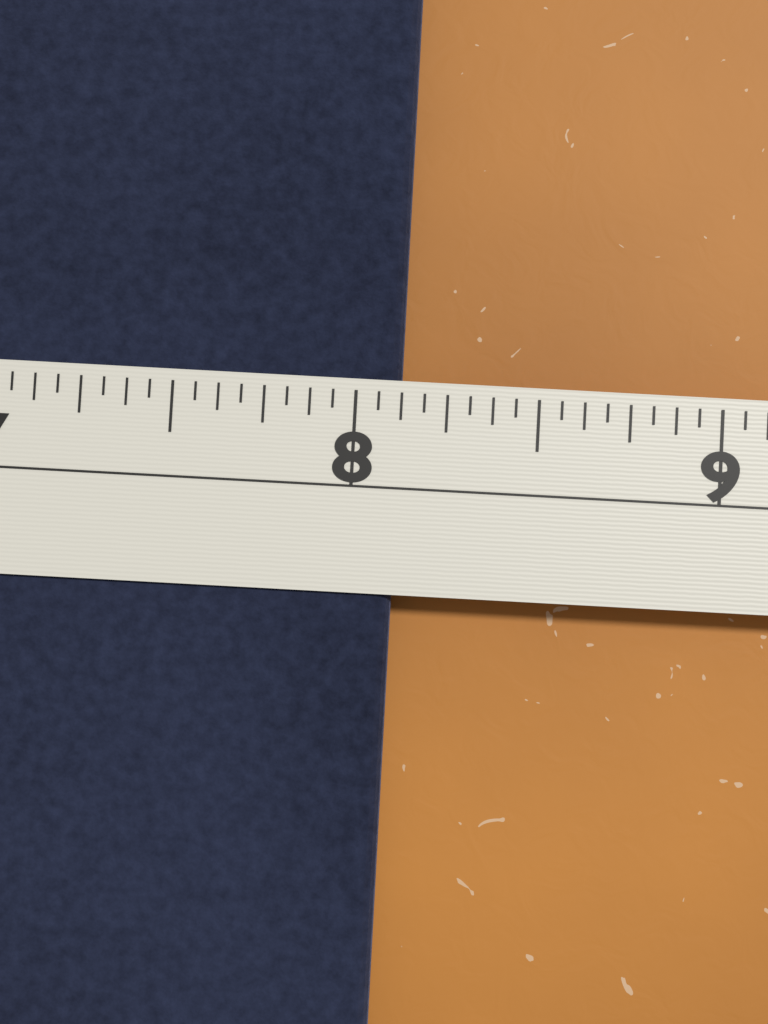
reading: 8.1250 in
